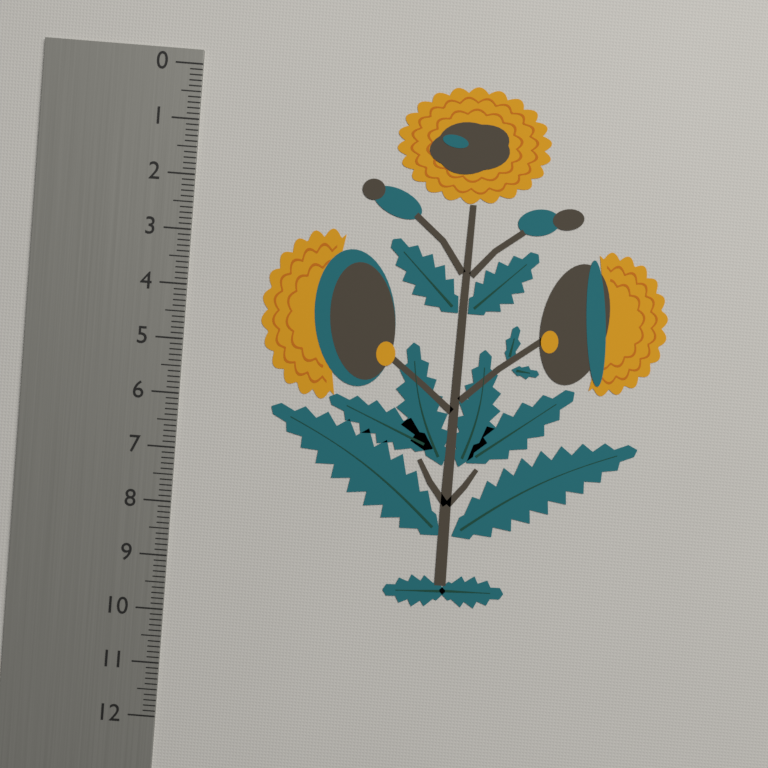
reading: 9.6 (no unit)
